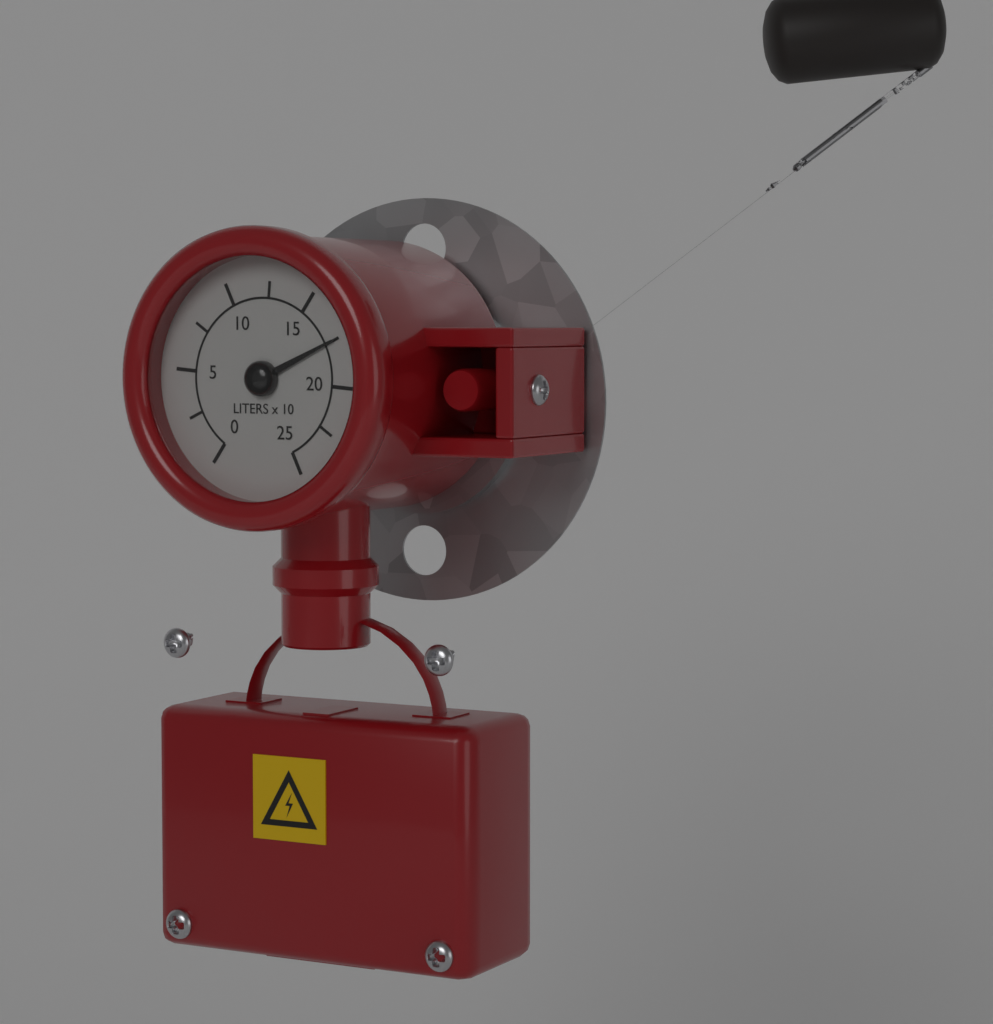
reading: 175 liters
